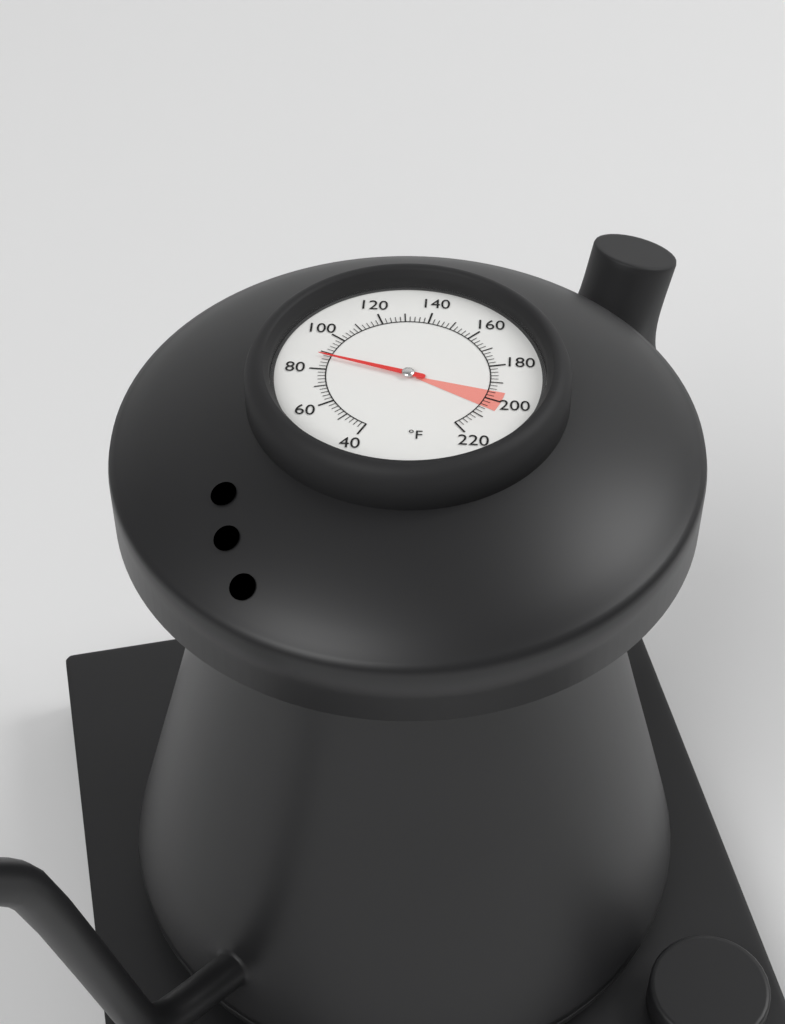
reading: 88 °F
